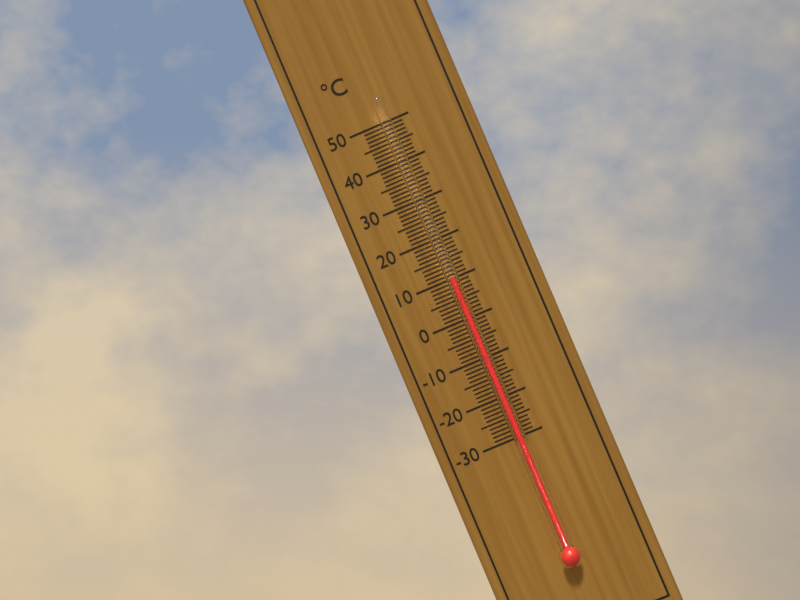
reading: 10 °C
